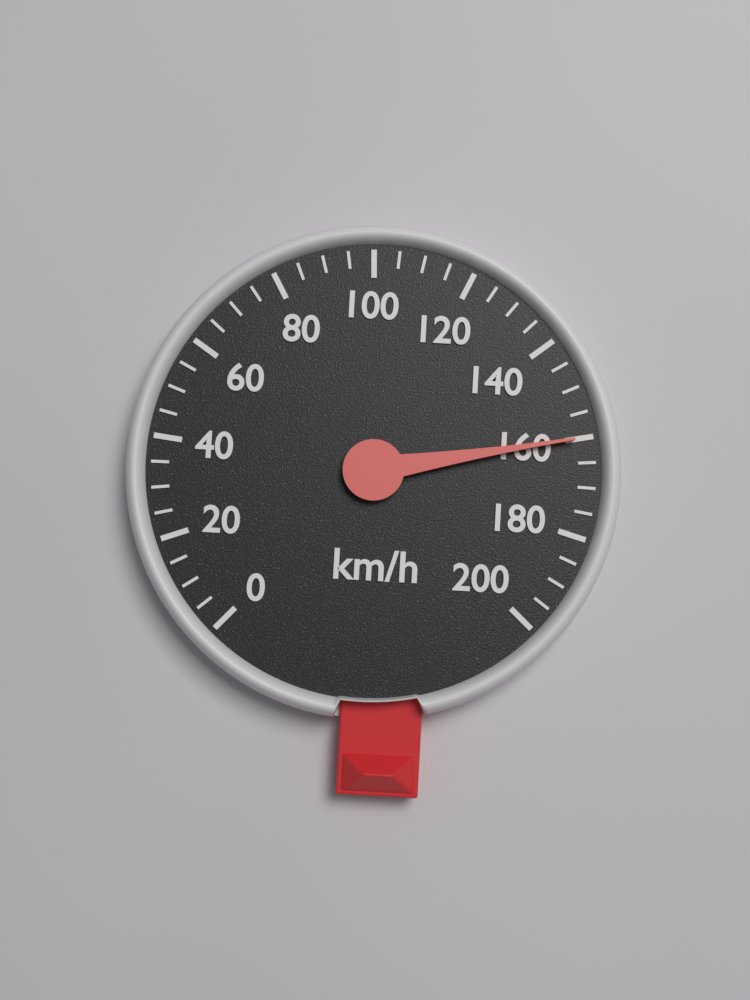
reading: 160 km/h
